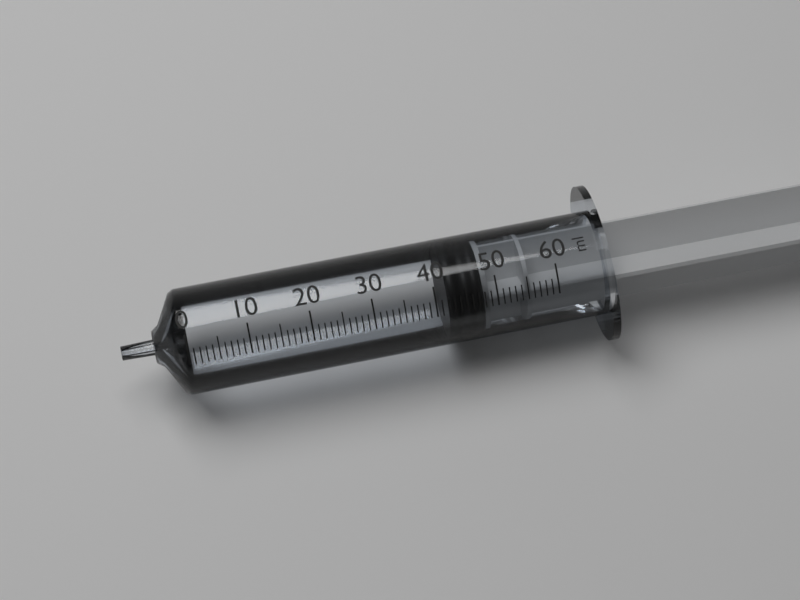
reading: 42 ml
